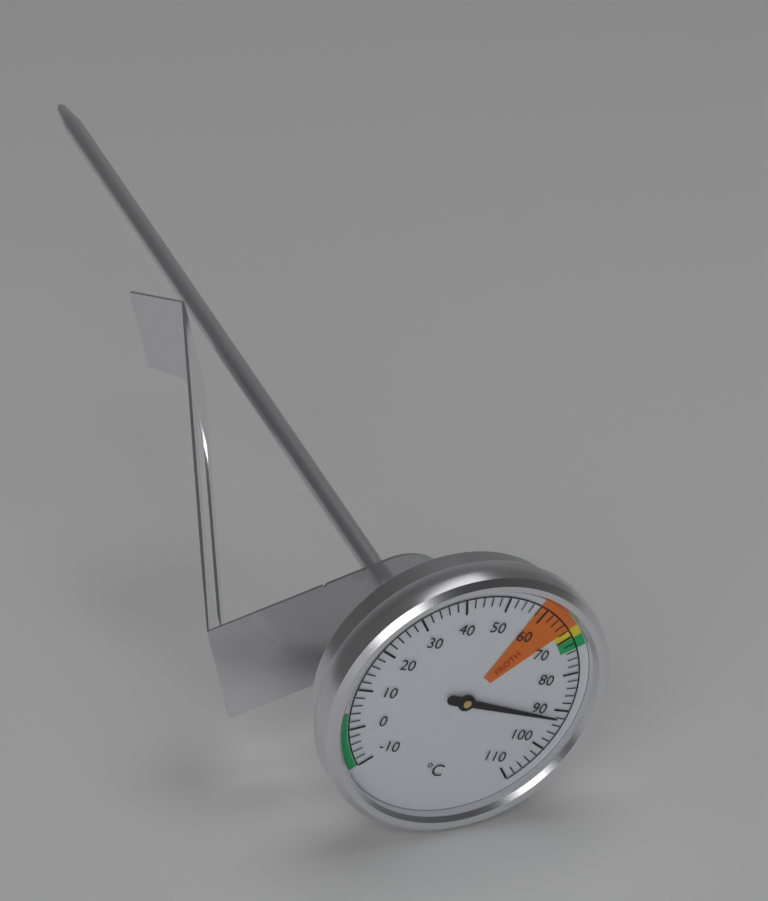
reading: 92 °C
